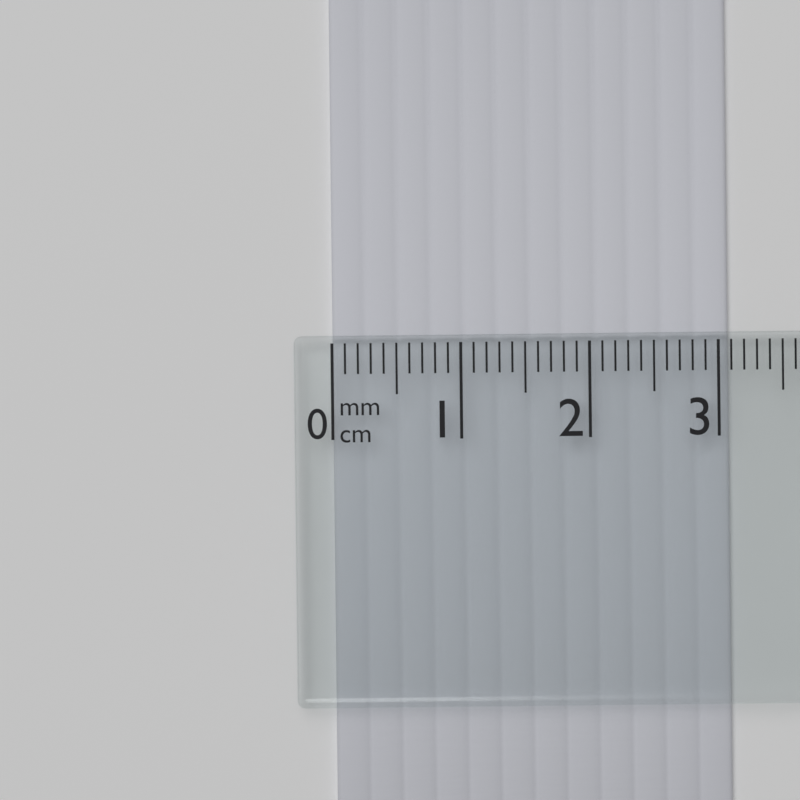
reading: 3.1 cm
